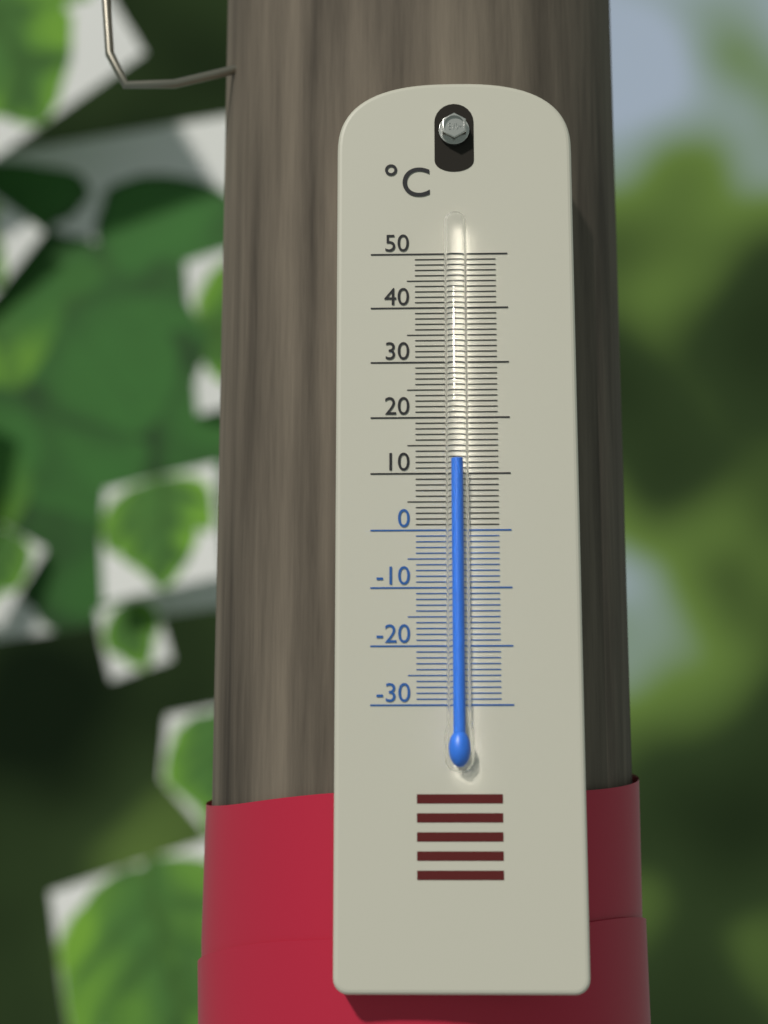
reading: 12 °C
